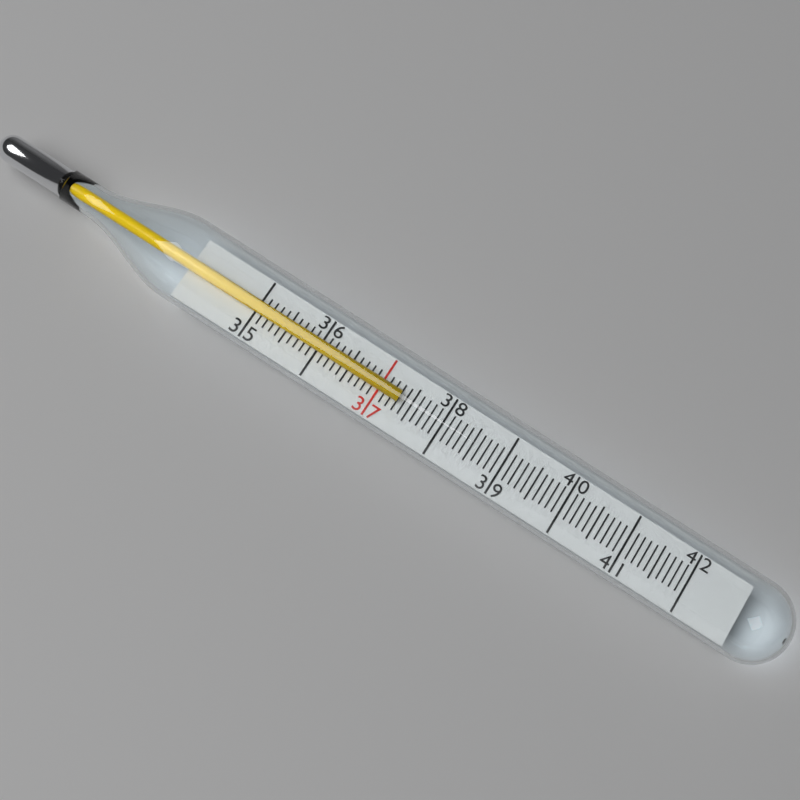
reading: 37.3 (no unit)
